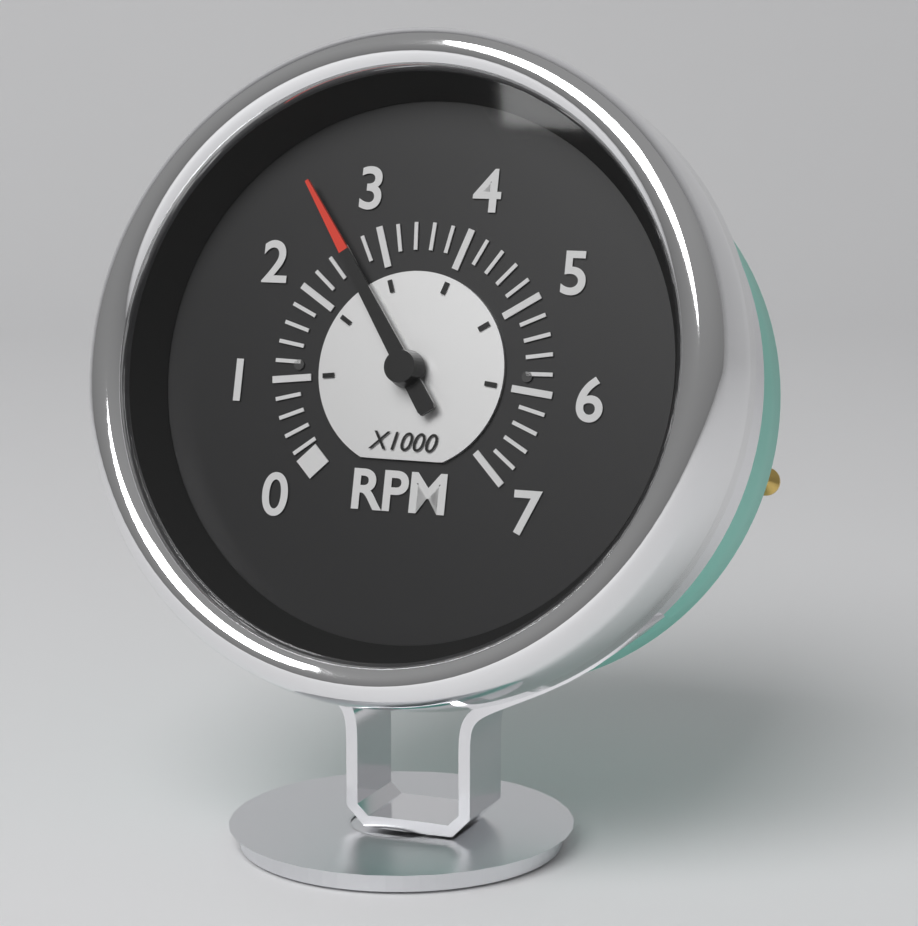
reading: 2600 RPM
